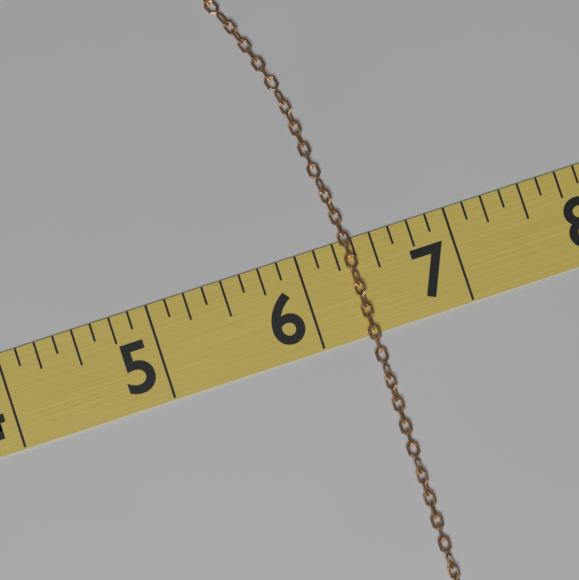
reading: 6.375 (no unit)
